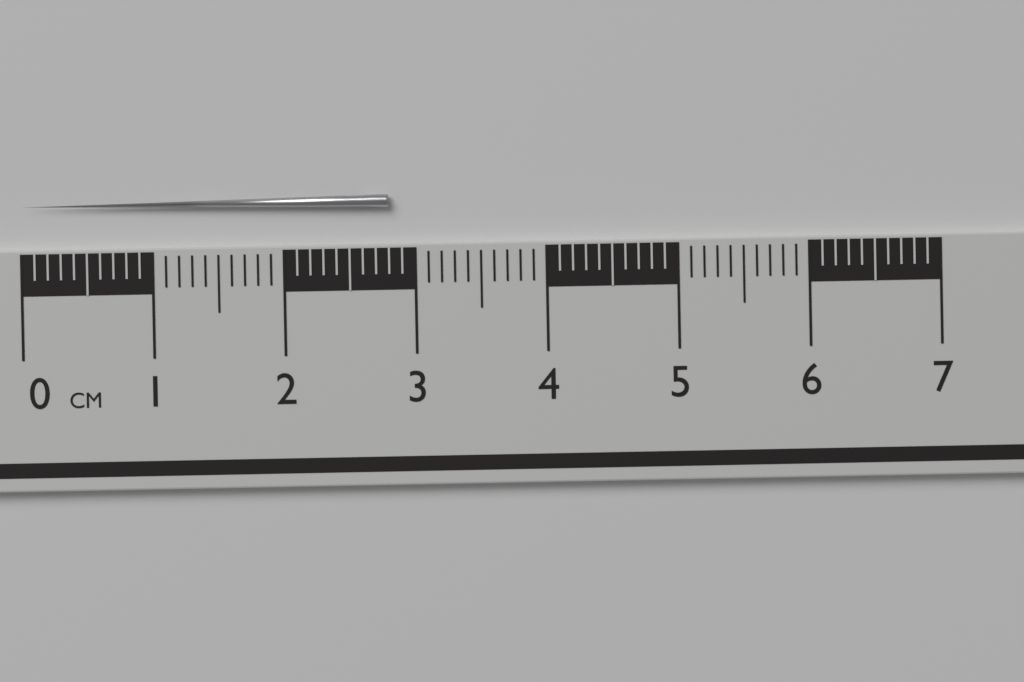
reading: 2.8 cm
